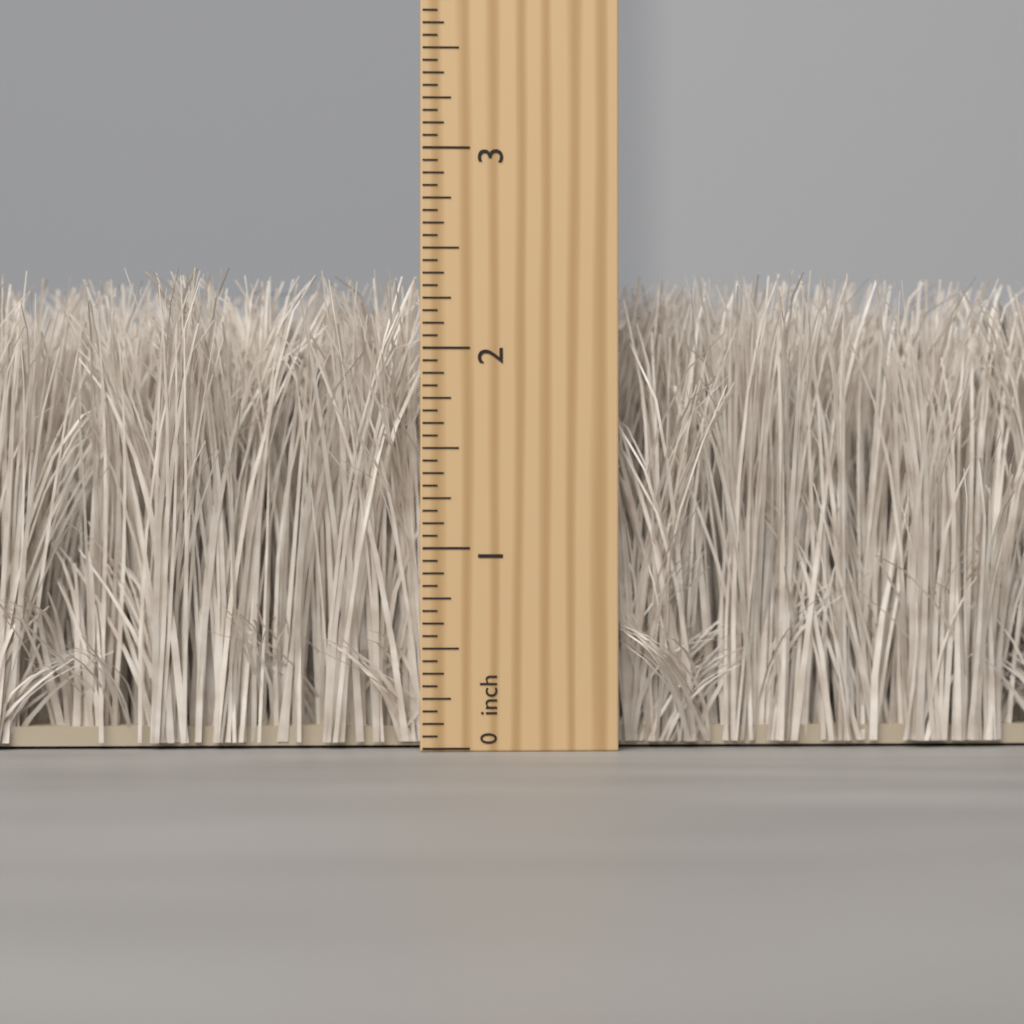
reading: 2.3750 inch
